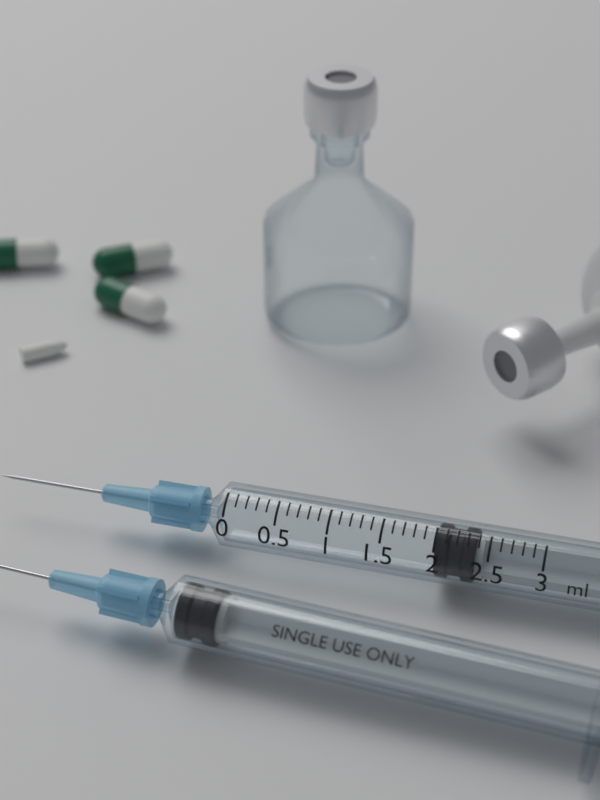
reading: 2.0 ml
